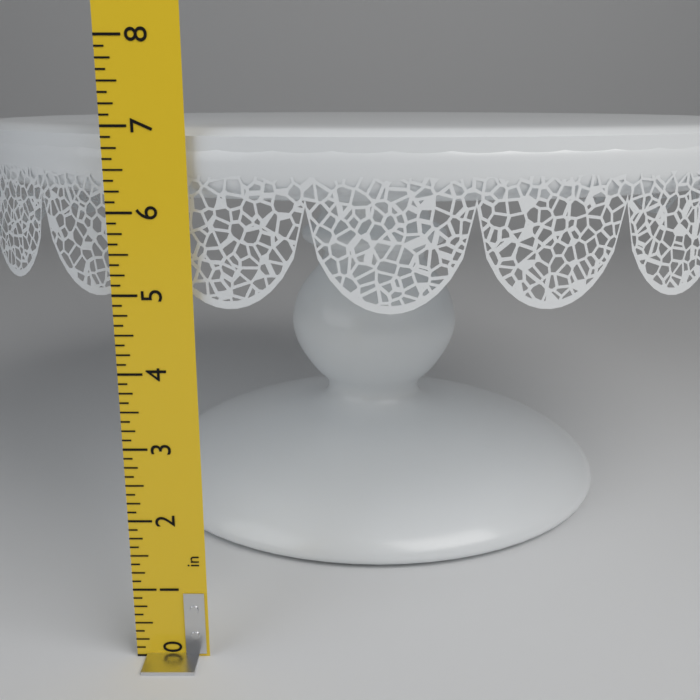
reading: 7.000 in
